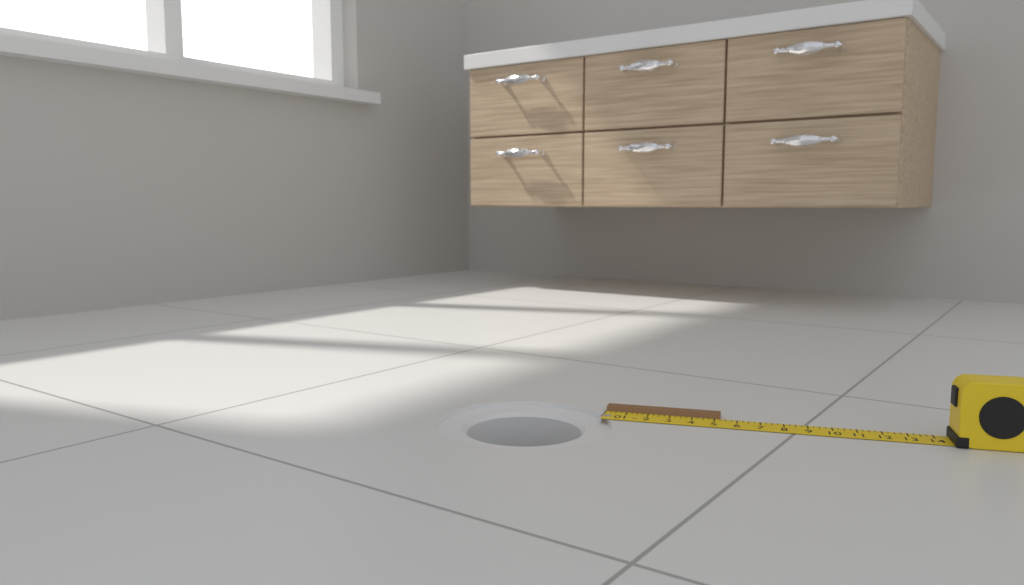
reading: 5.25 in
